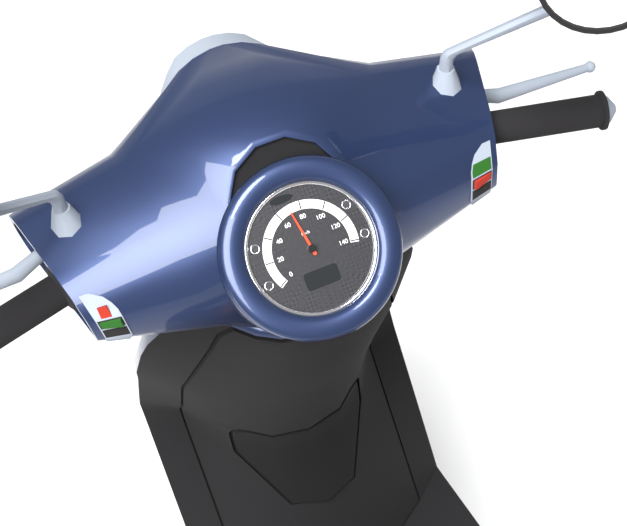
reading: 70 km/h
